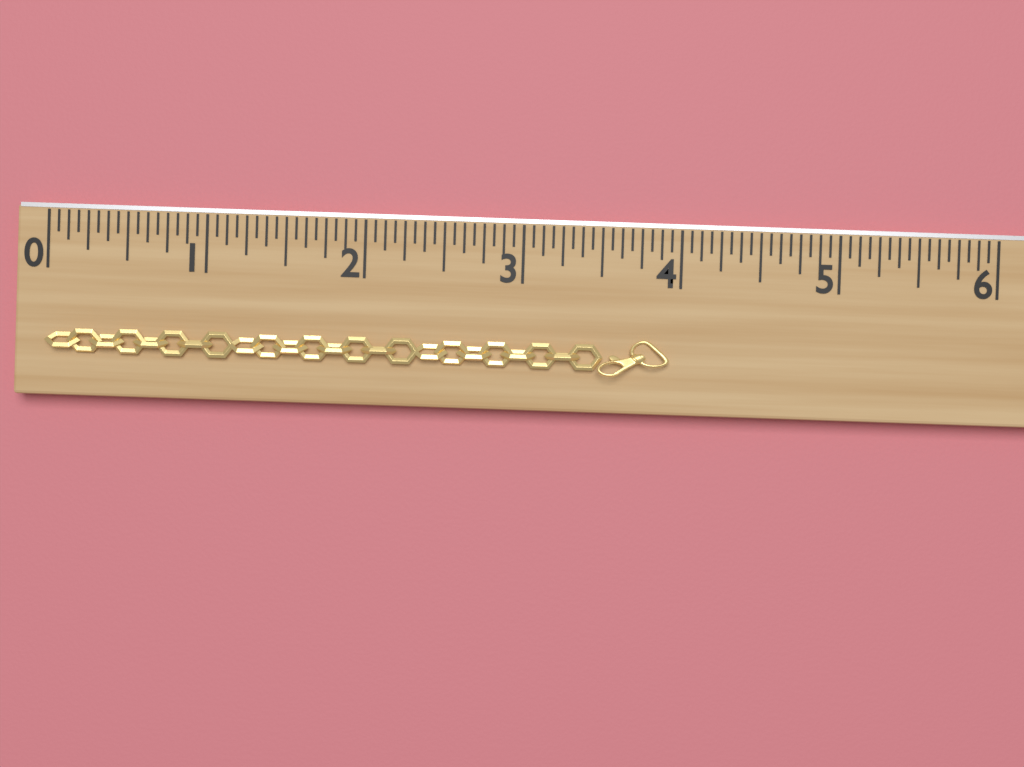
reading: 3.9375 (no unit)
